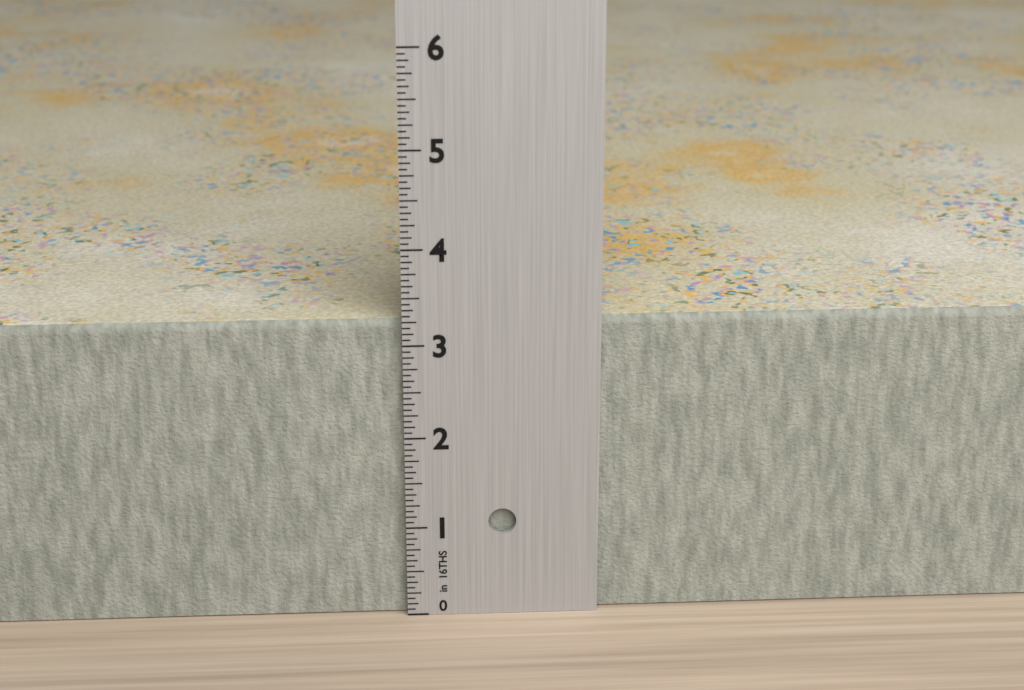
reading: 3.2500 in
